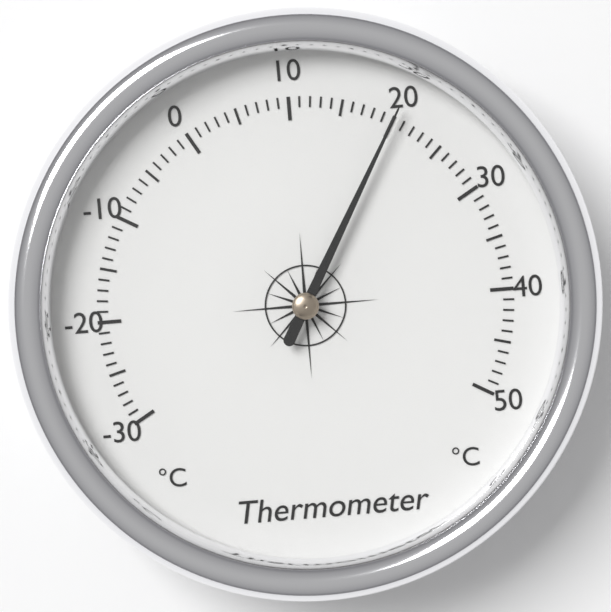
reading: 20 °C
